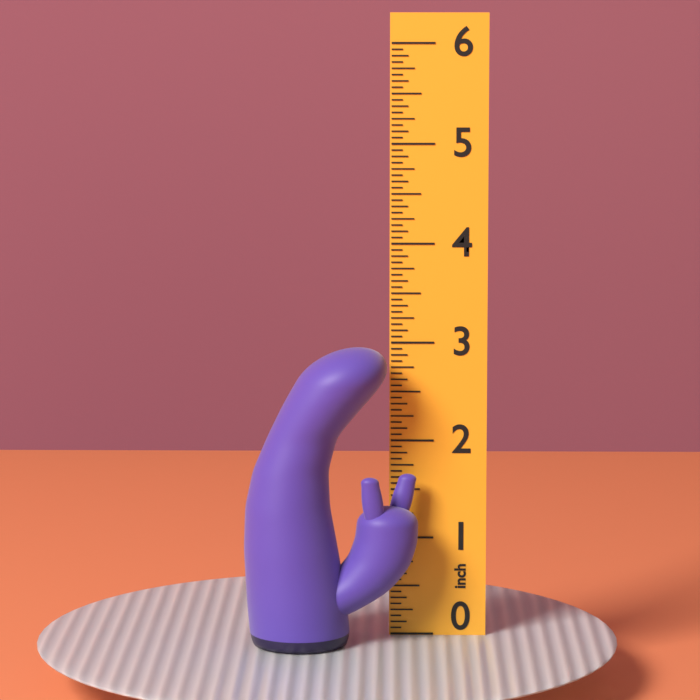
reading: 3.0000 inch
